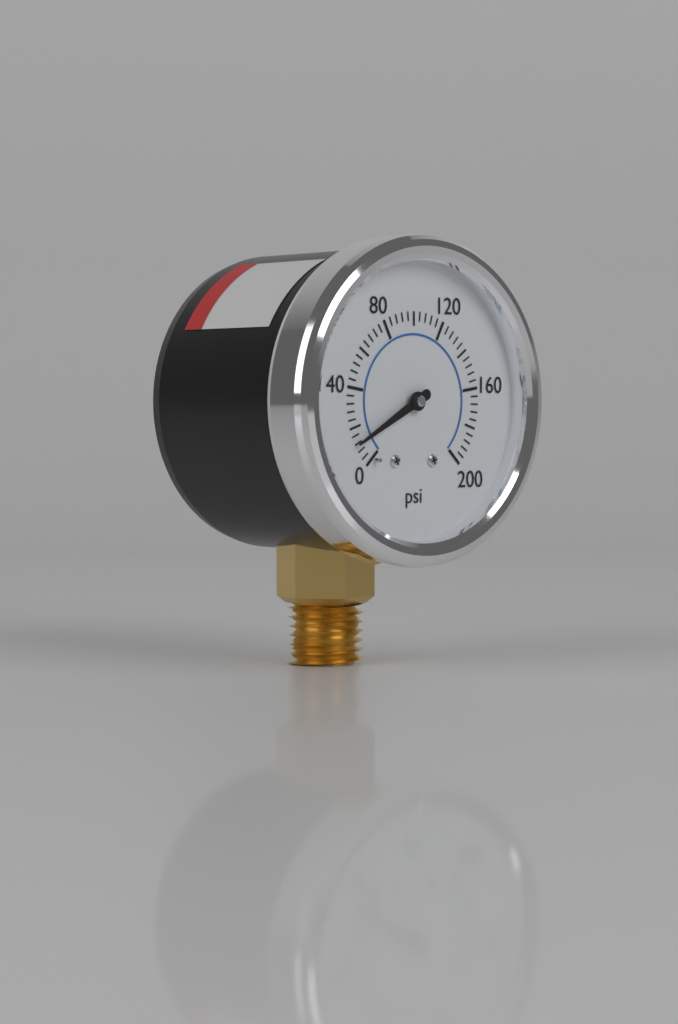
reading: 12 psi
